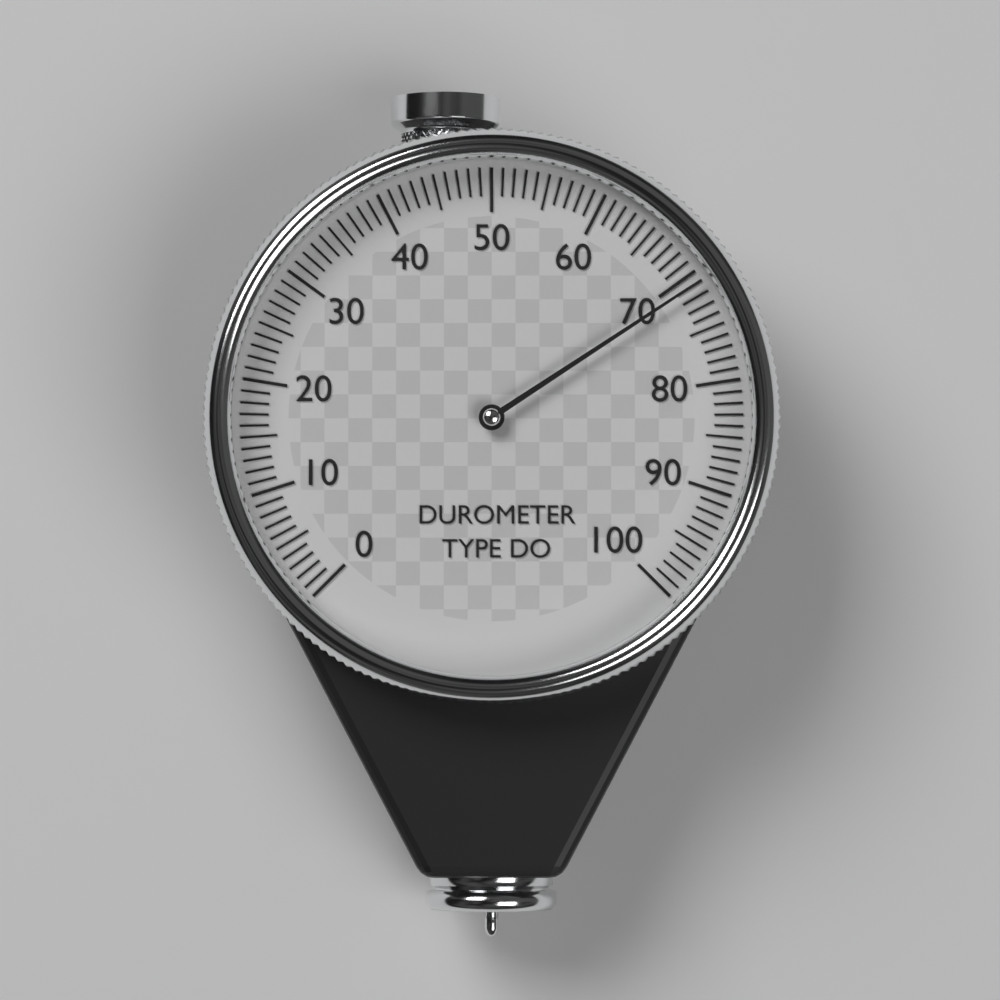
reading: 71 (no unit)
